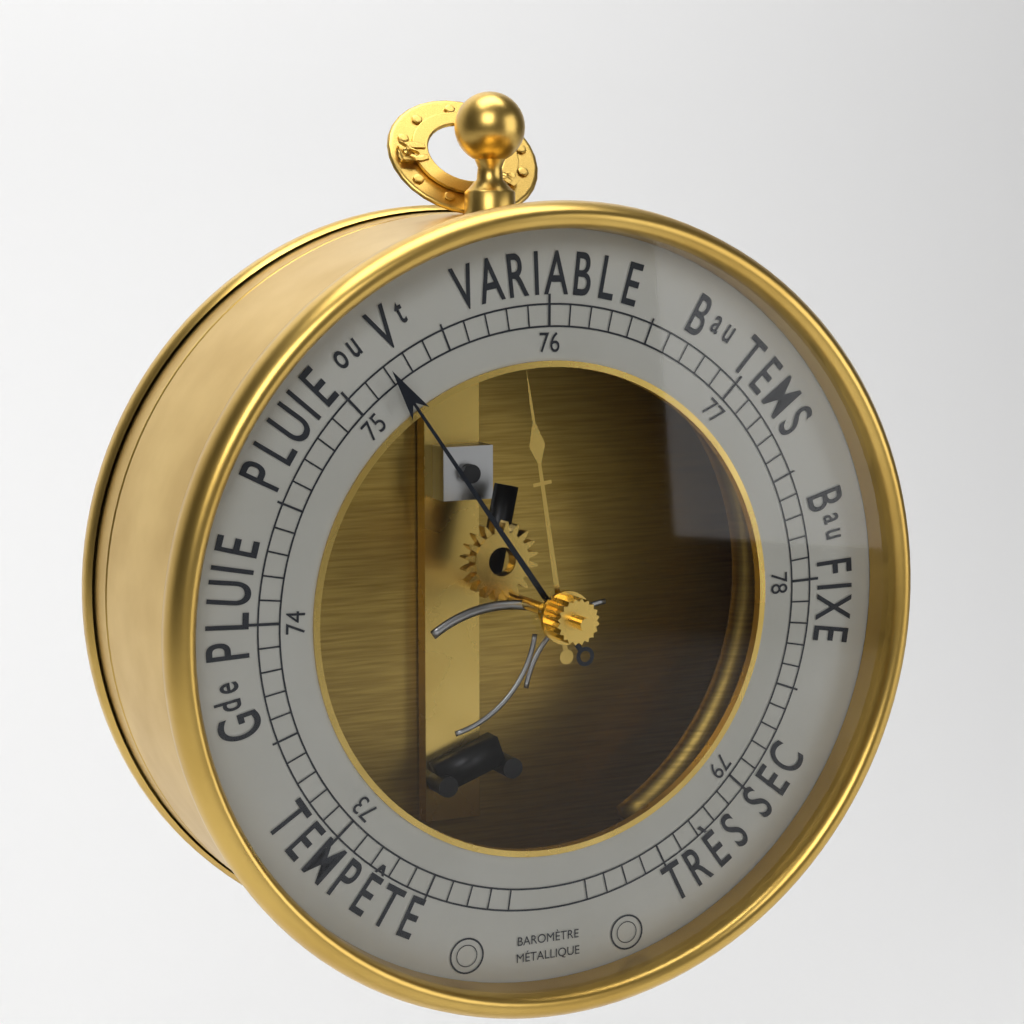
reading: 75.2 (no unit)
